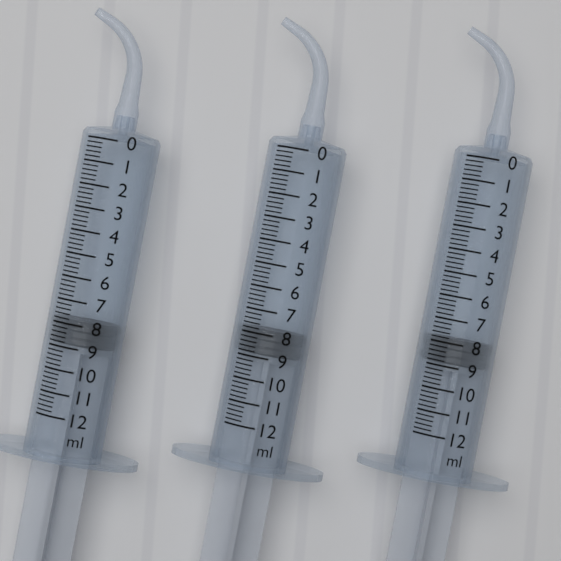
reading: 7.8 ml
